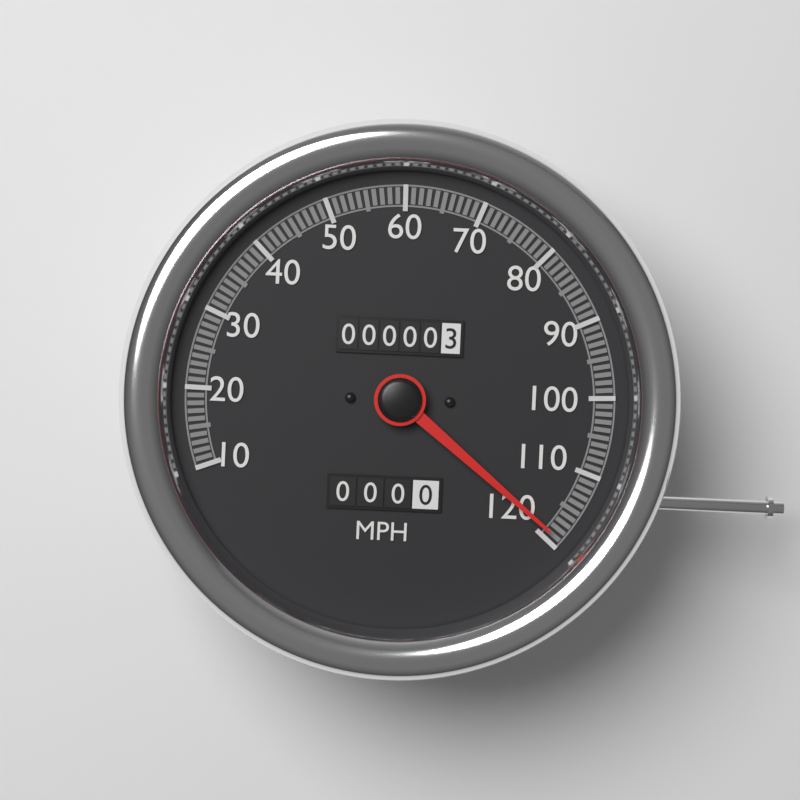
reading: 119 MPH
